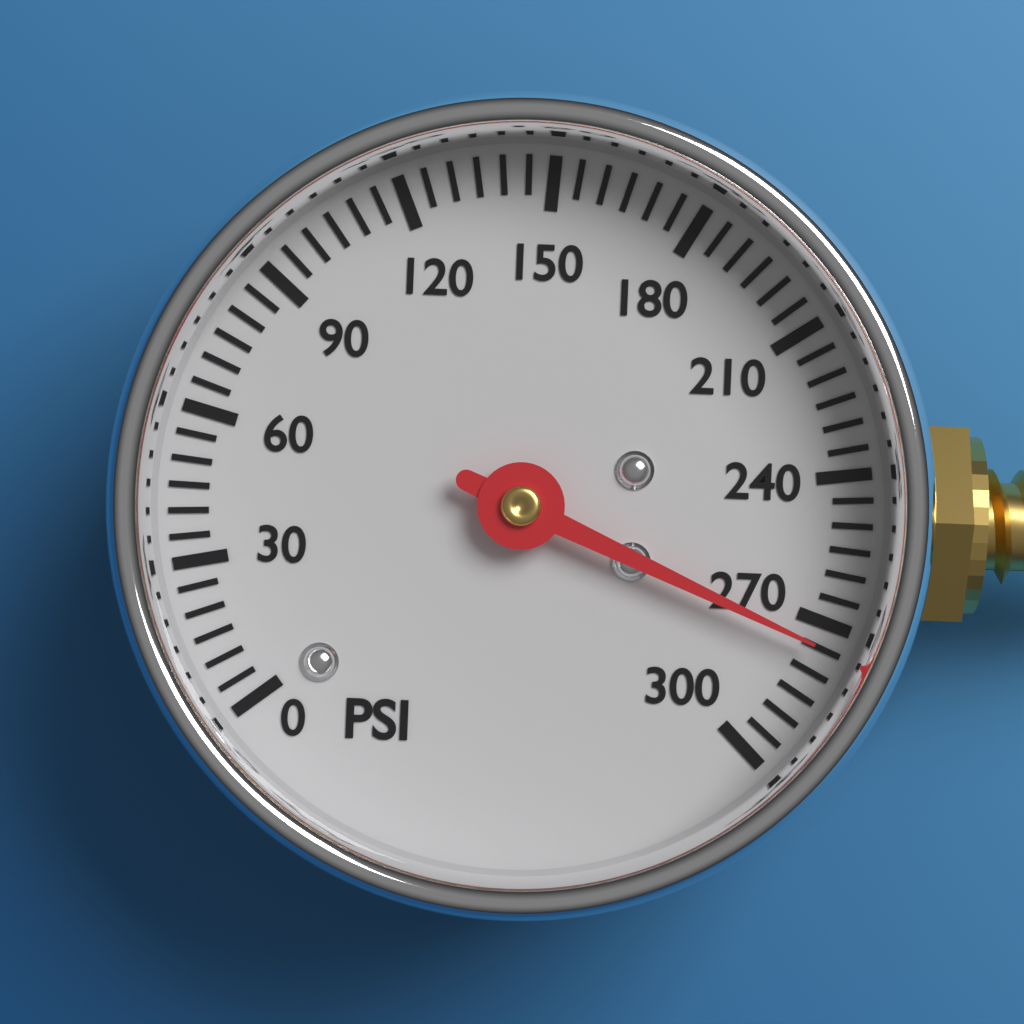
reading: 275 psi
